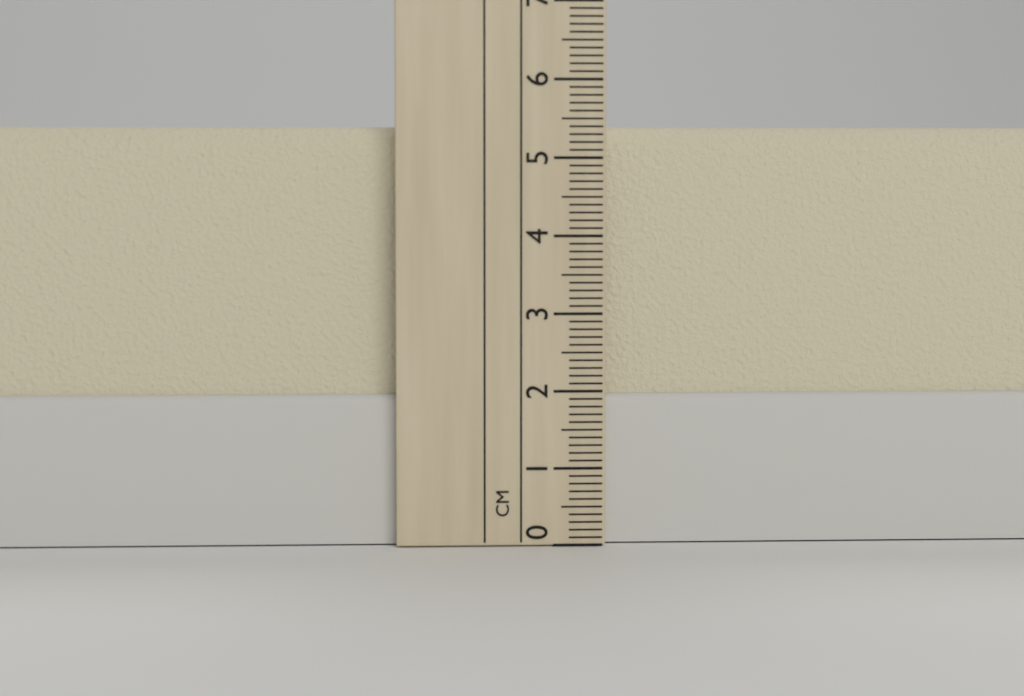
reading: 5.4 cm
